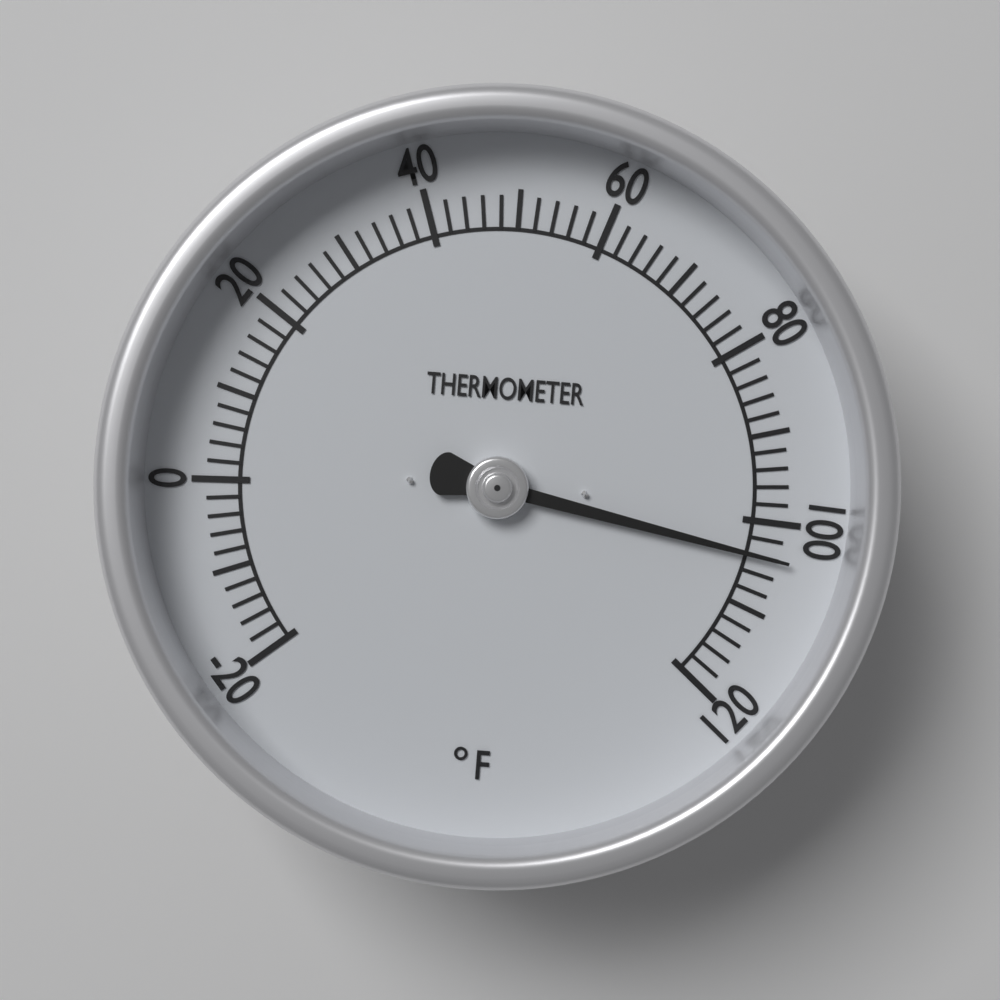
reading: 104 °F
